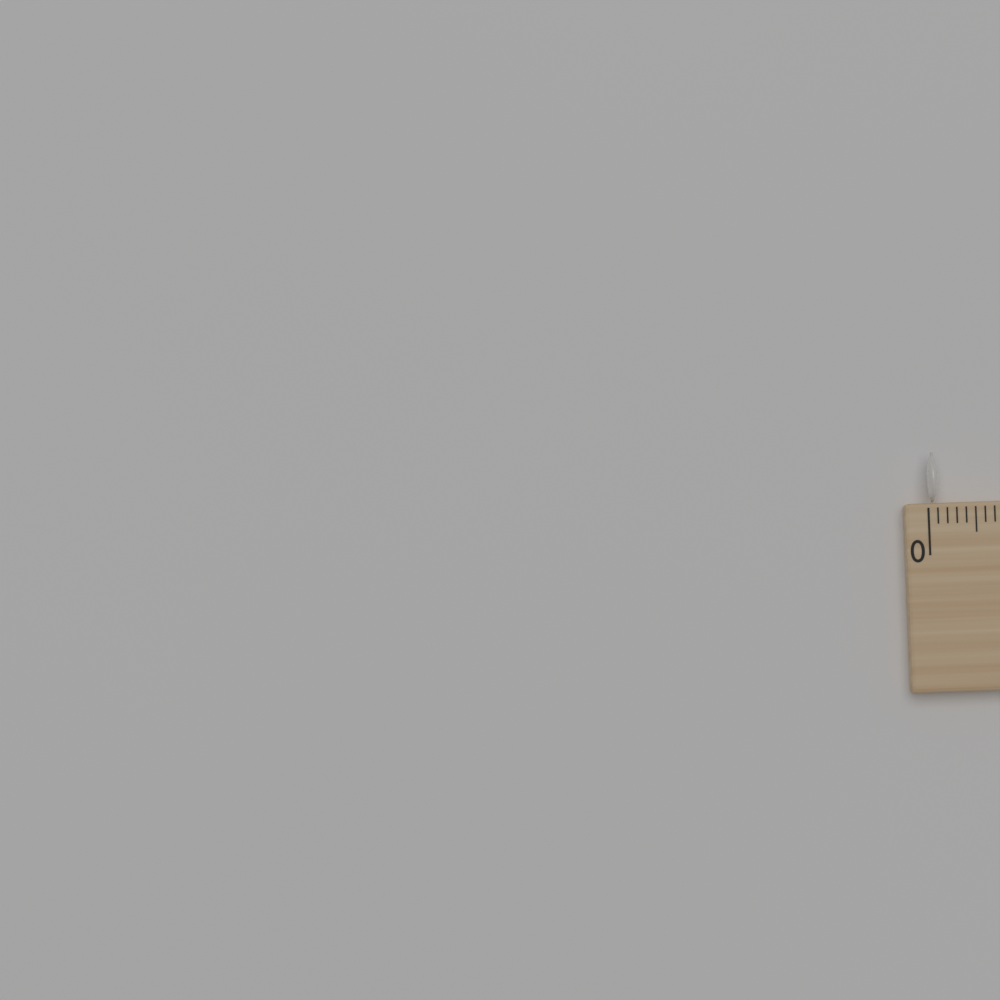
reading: 0.1 (no unit)
